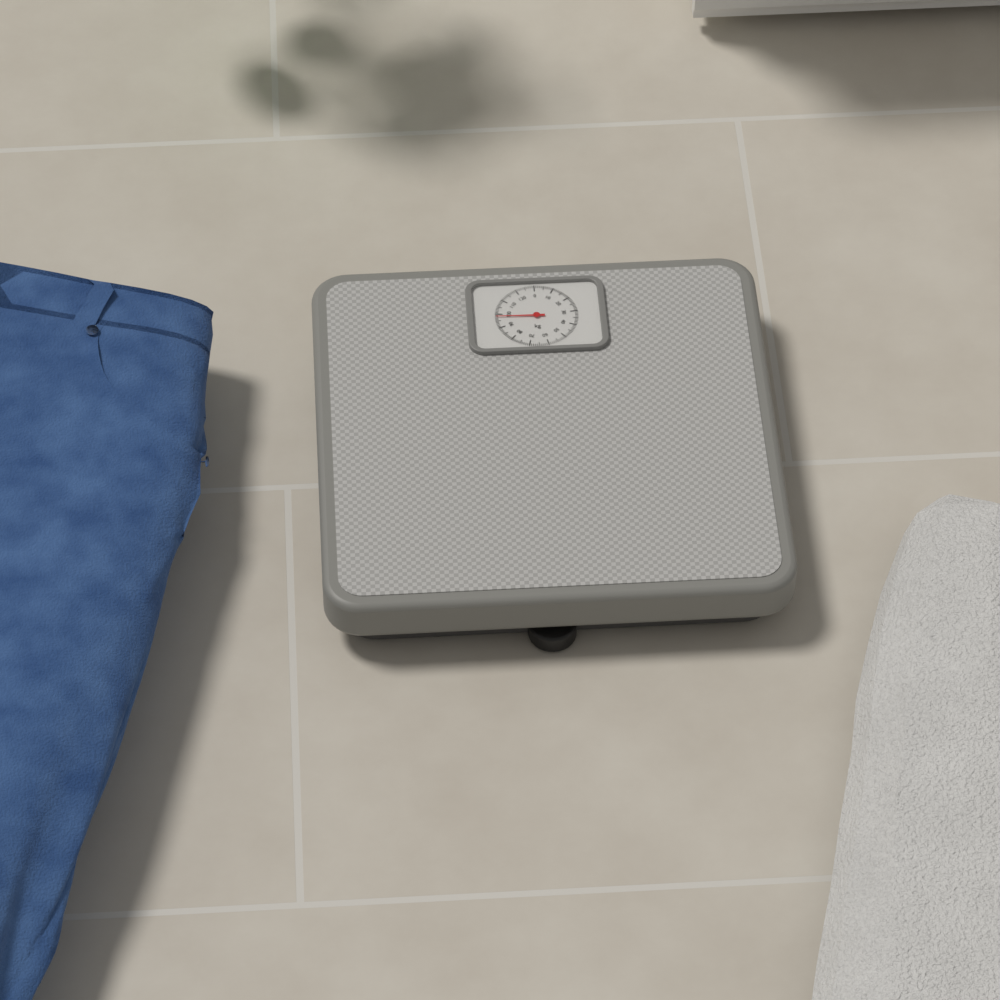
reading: 98 kg
